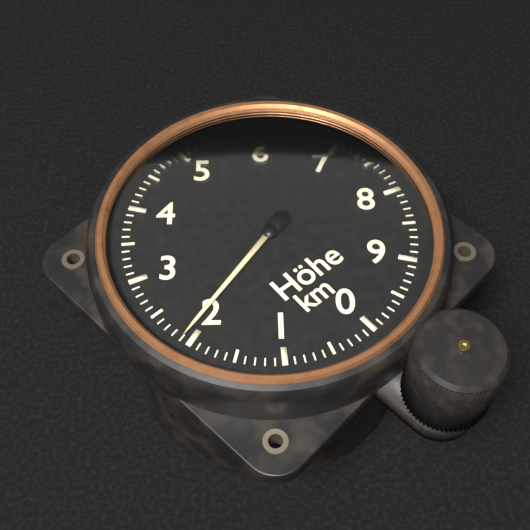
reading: 2.1 km
